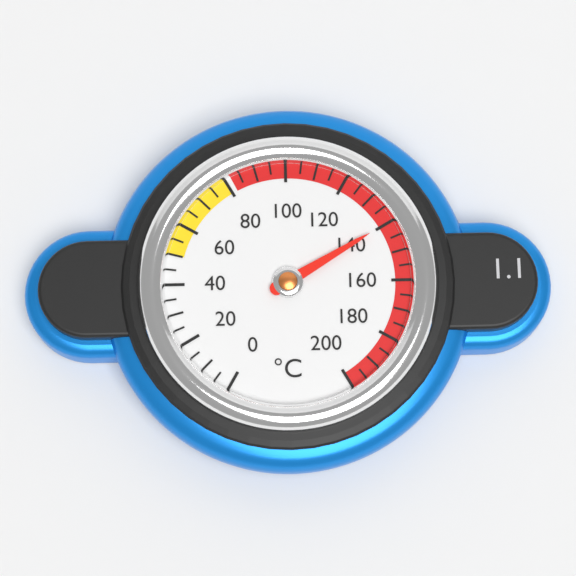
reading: 140 °C
